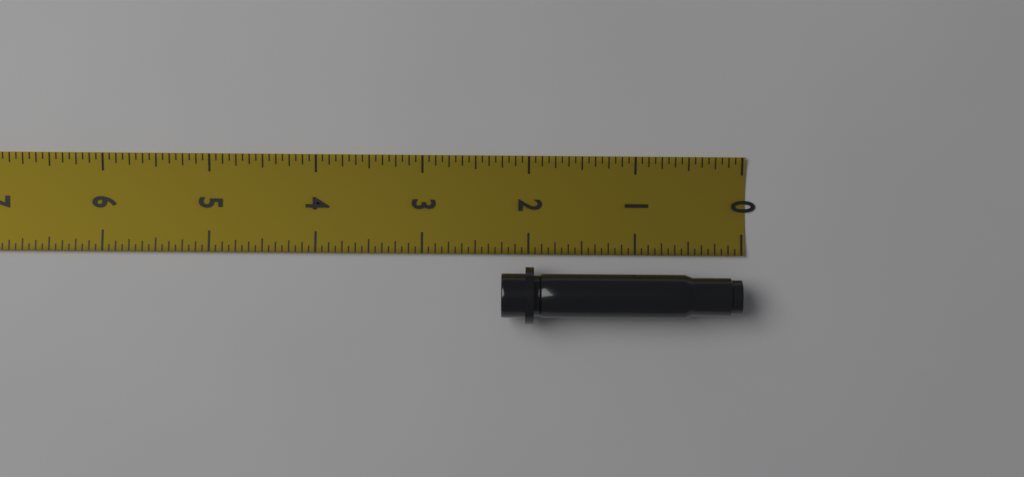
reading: 2.2500 in
